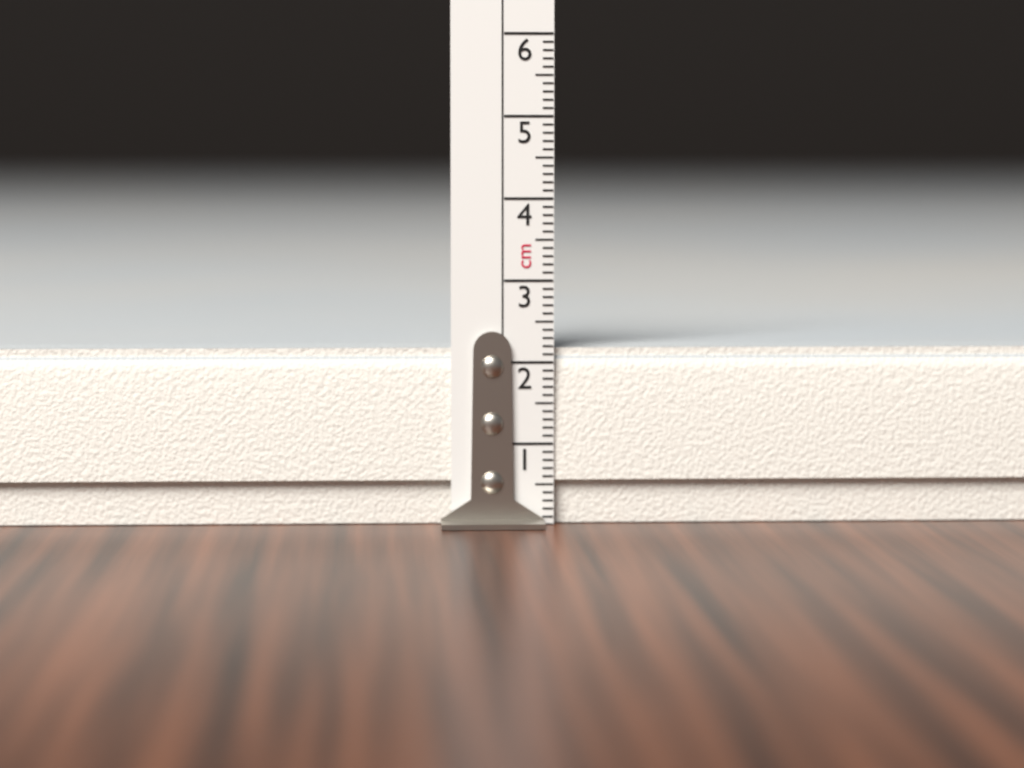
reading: 2.2 cm
